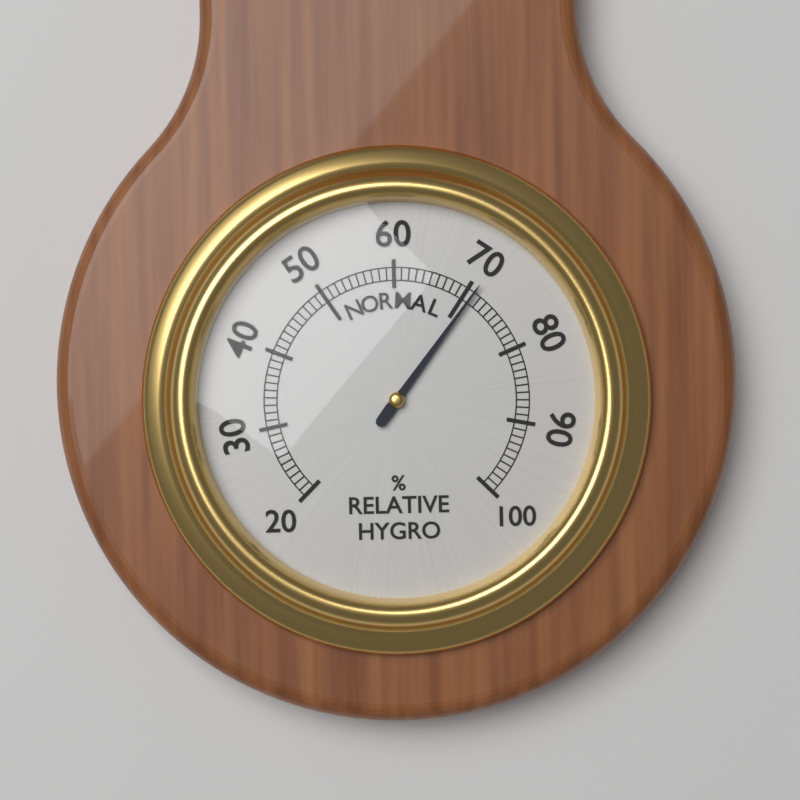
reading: 71 %
